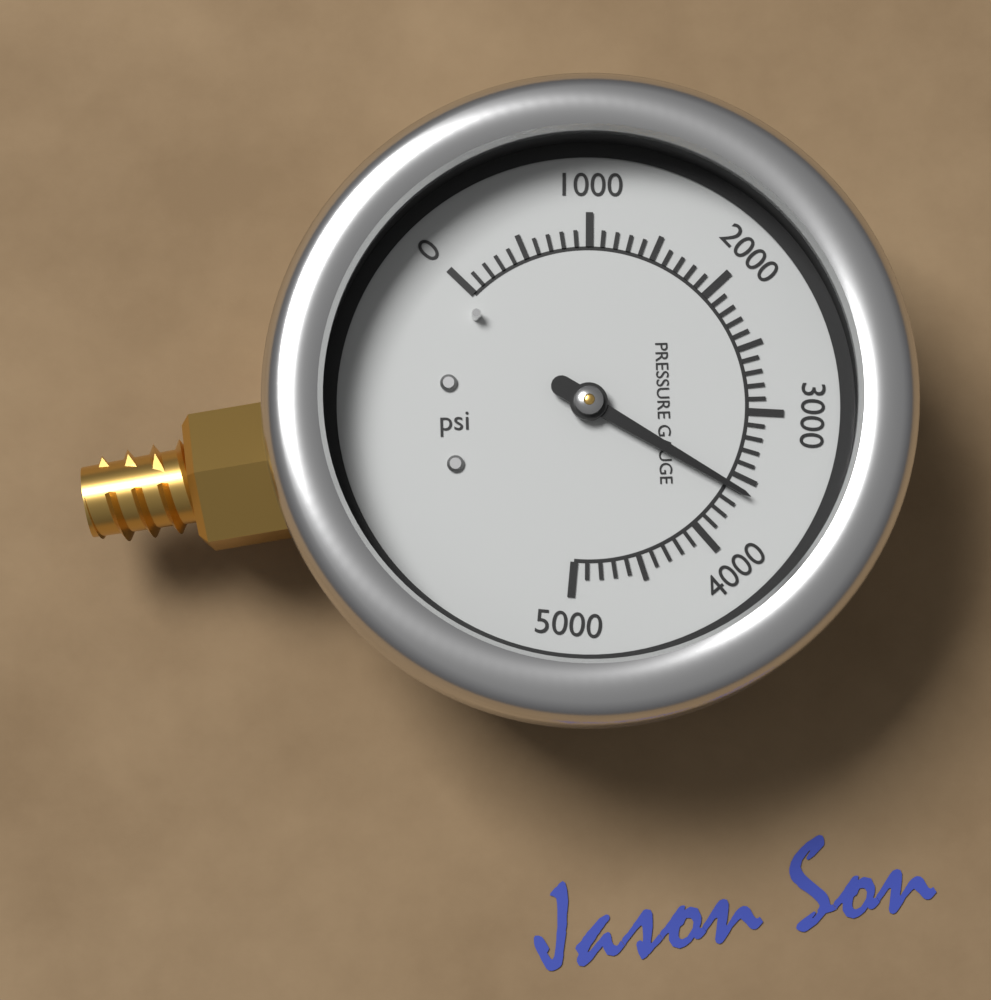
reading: 3600 psi
